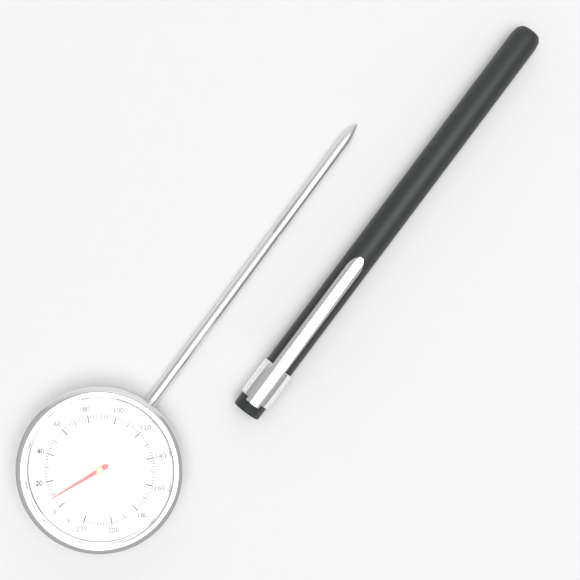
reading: 8 °F
